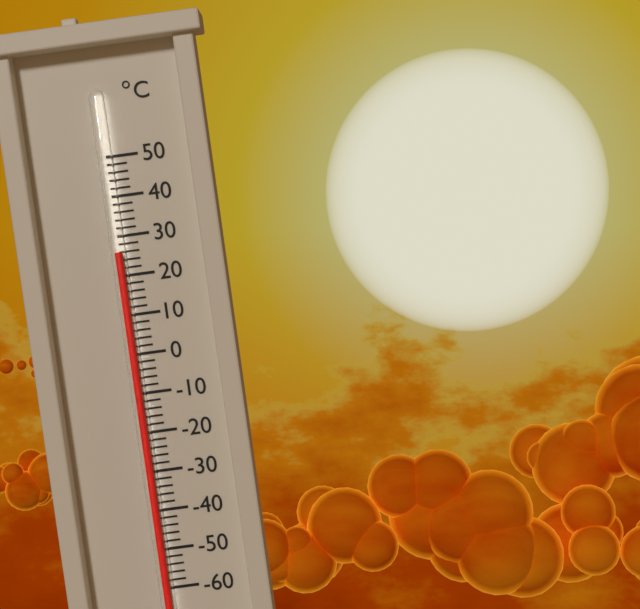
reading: 26 °C
